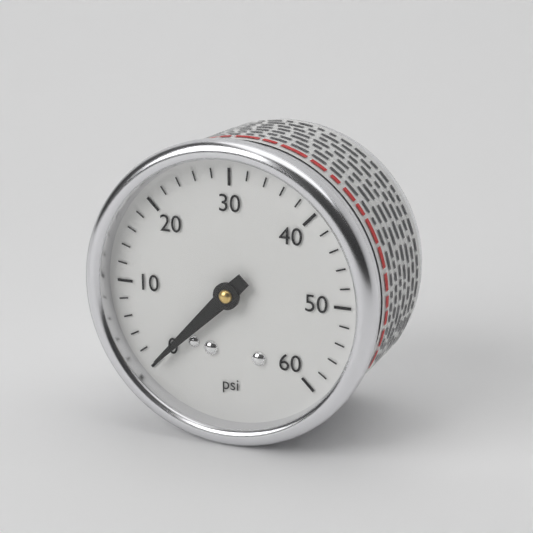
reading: 0 psi
